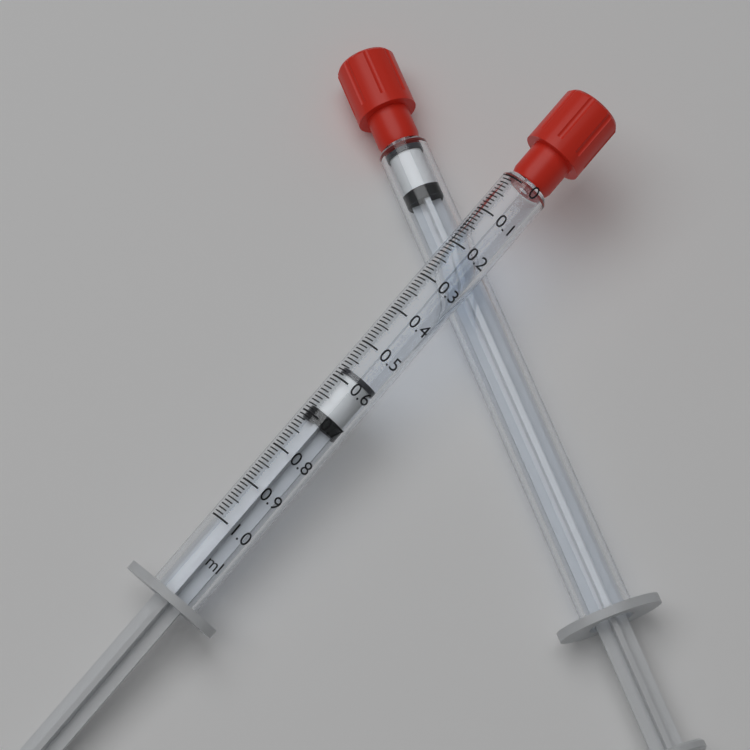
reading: 0.57 ml
